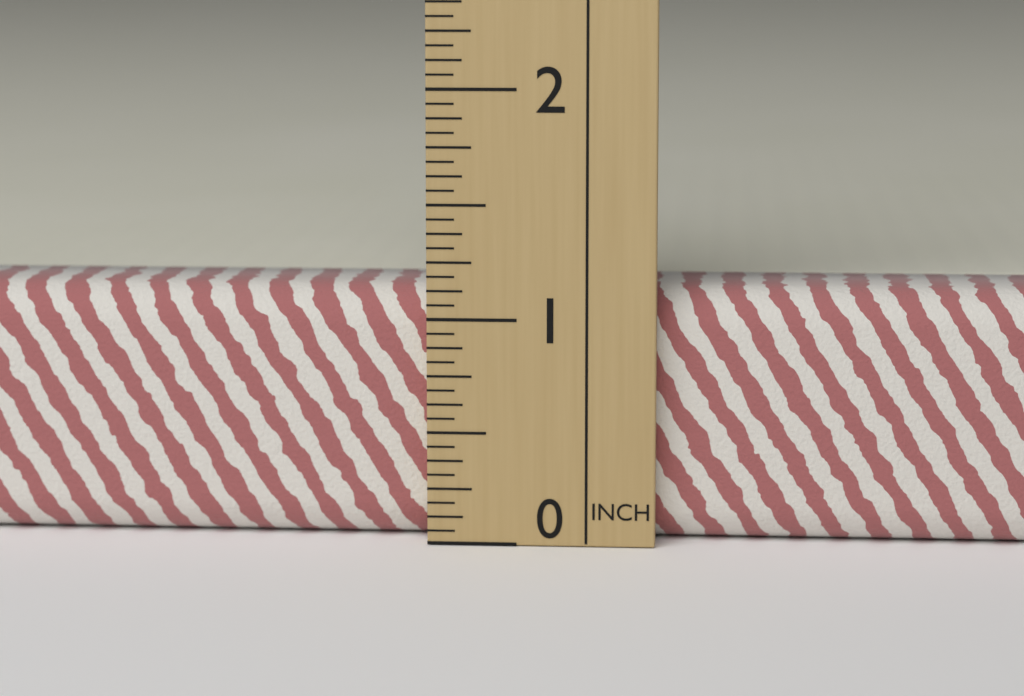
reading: 1.1250 in
